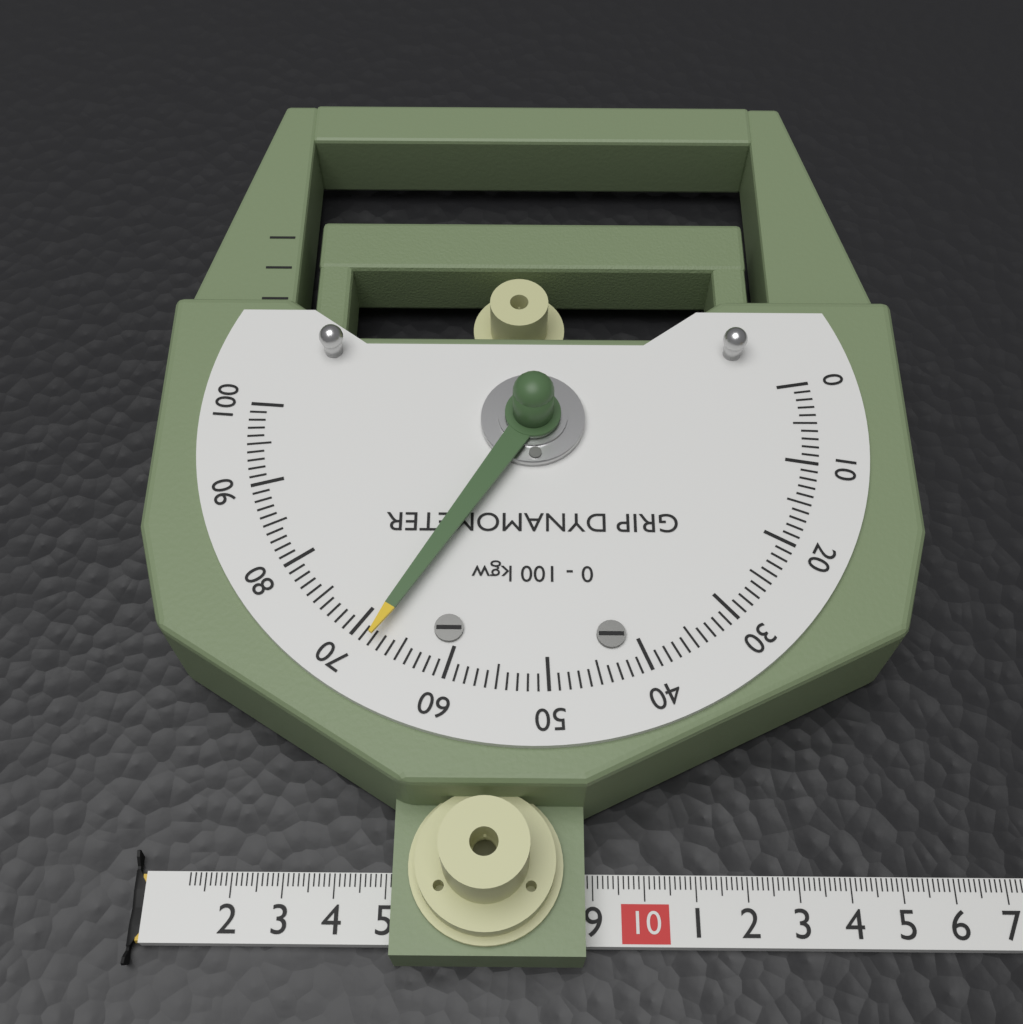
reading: 68 kgw
